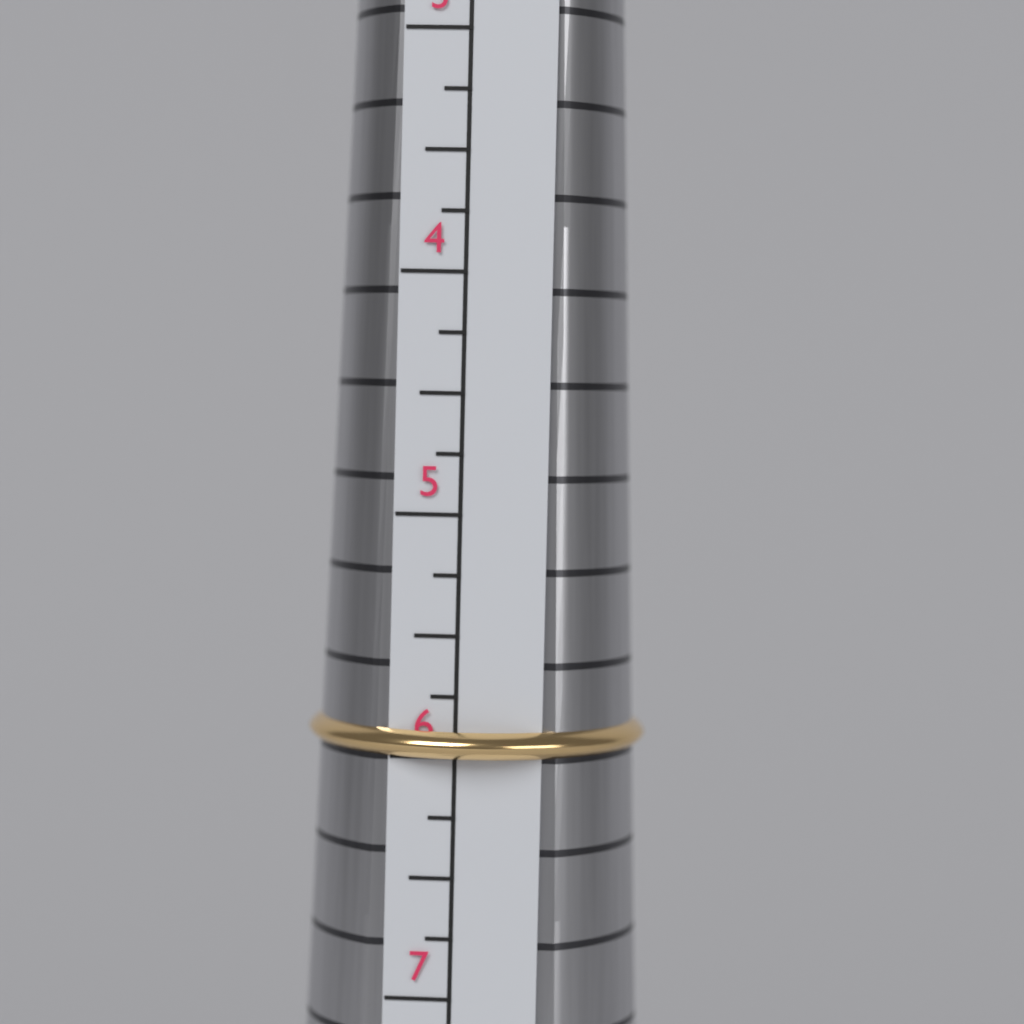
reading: 6.00 (no unit)
